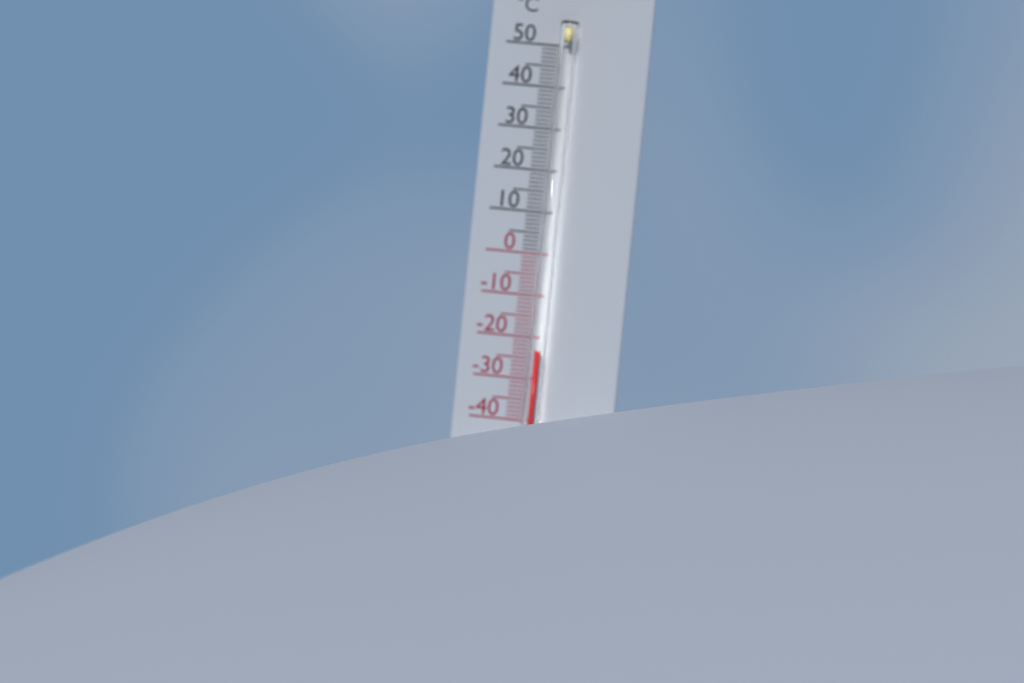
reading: -23 °C
